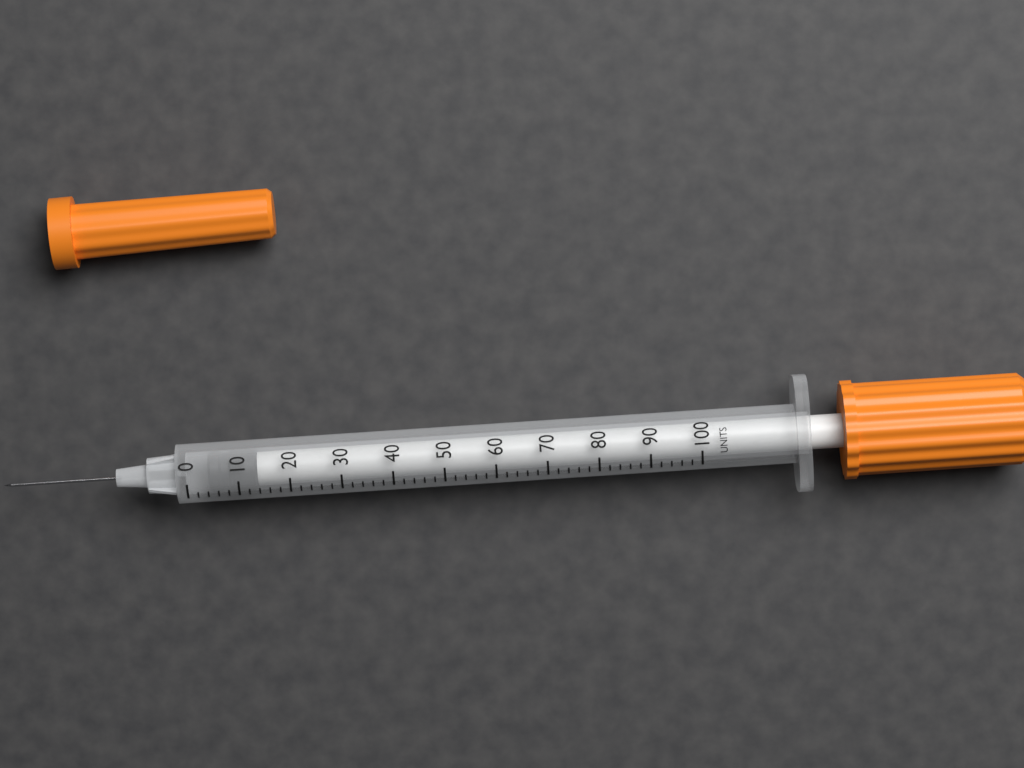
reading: 4 units
